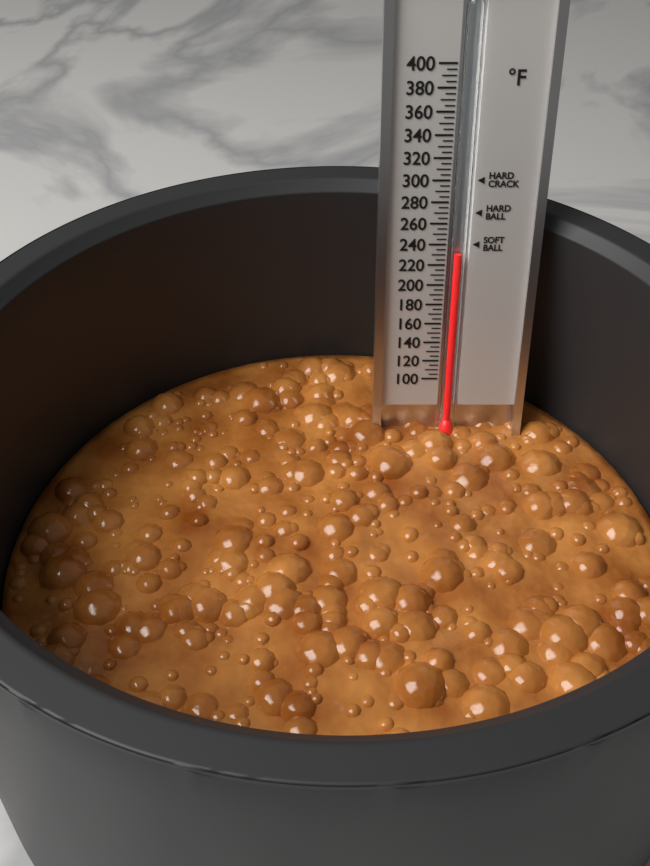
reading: 230 °F
